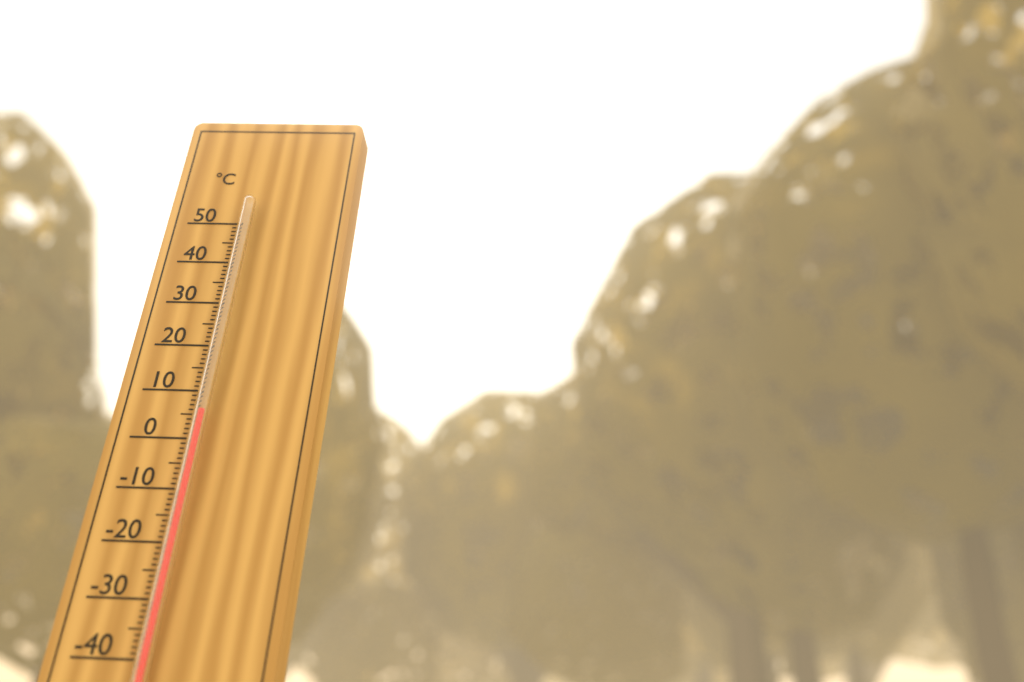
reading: 5 °C
